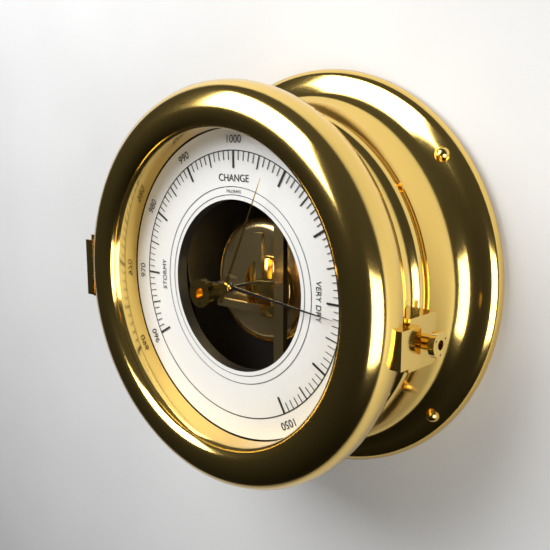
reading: 1032 mbar
